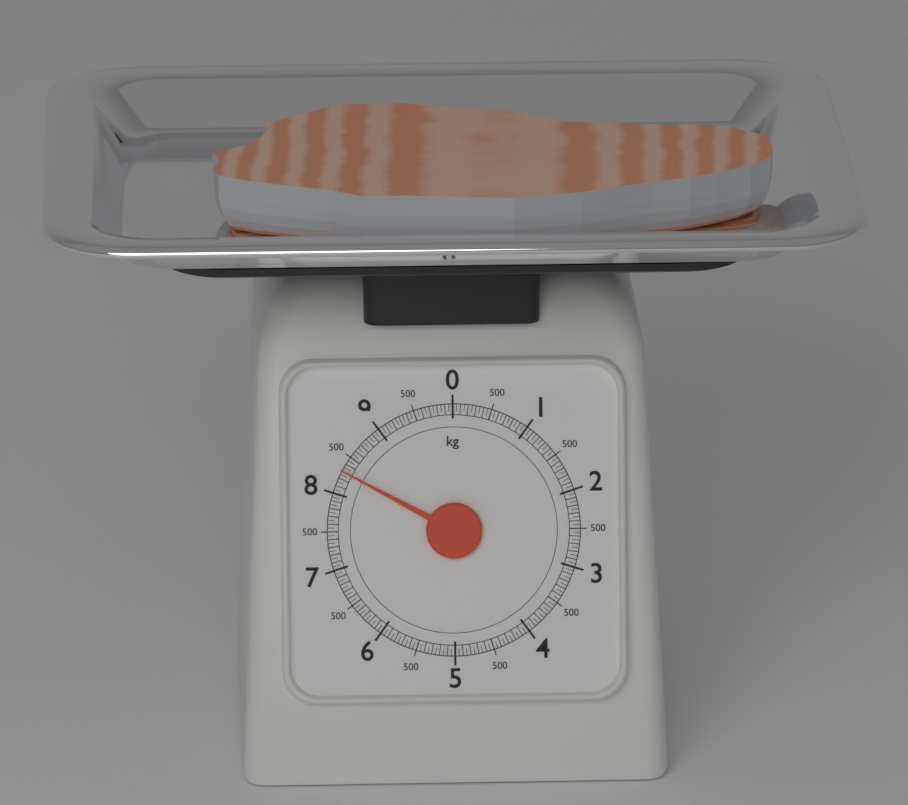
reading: 8.30 kg
